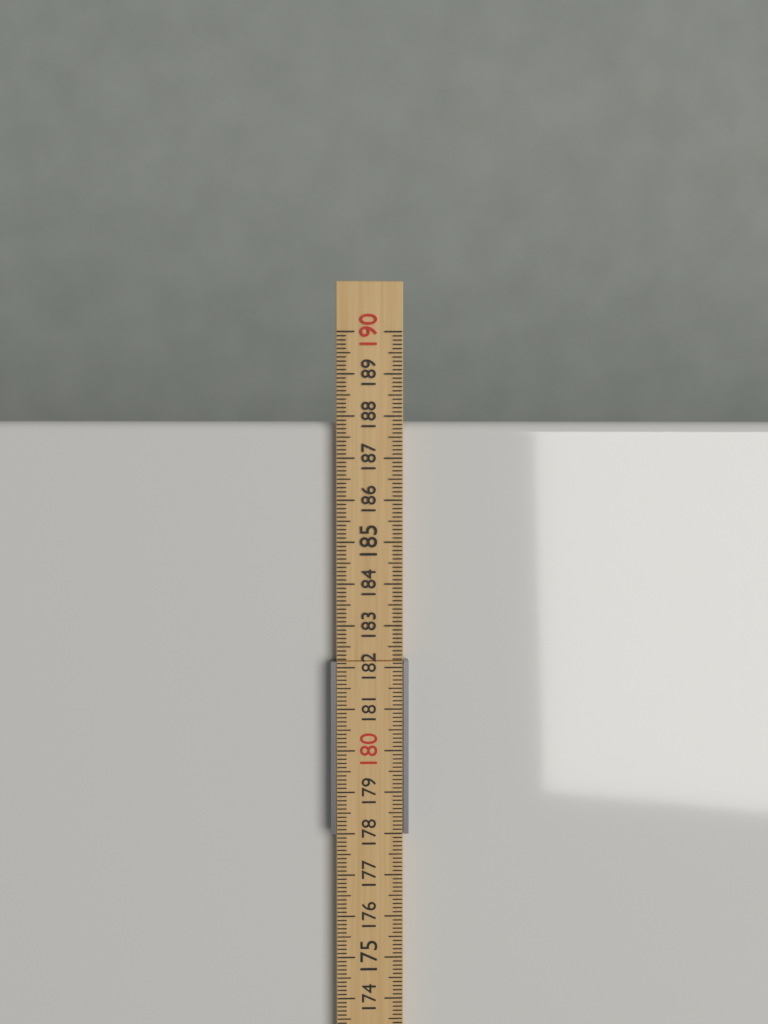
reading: 187.9 cm
